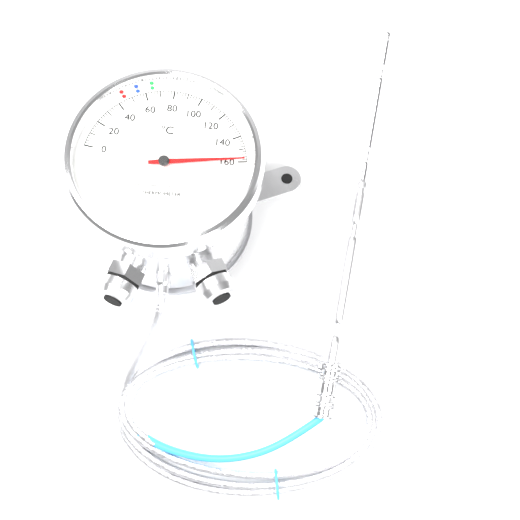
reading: 158 °C
